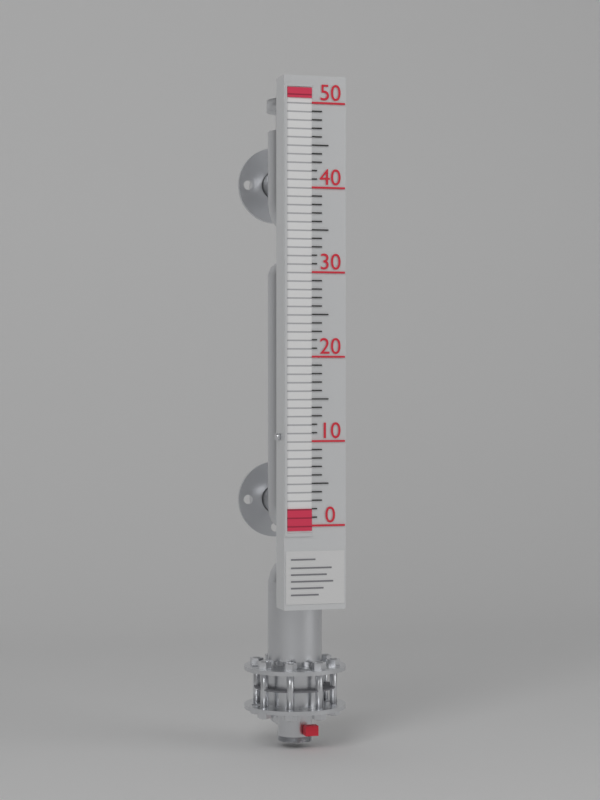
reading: 2 (no unit)
